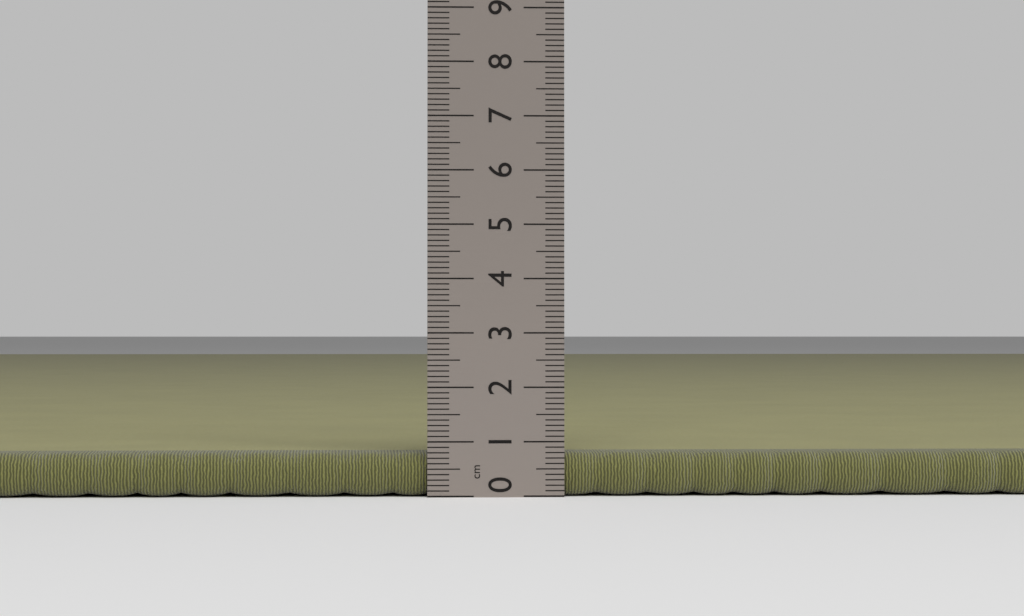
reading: 0.8 cm
